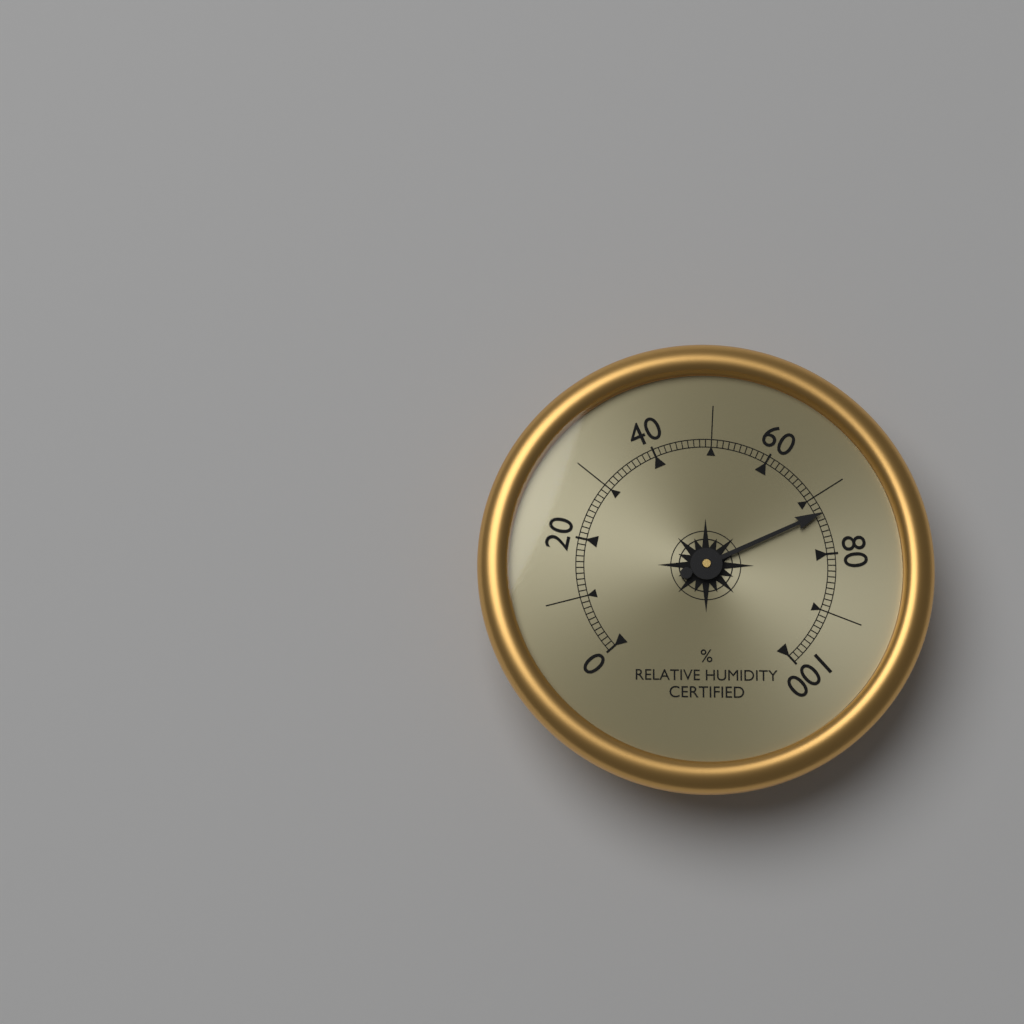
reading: 73 %
